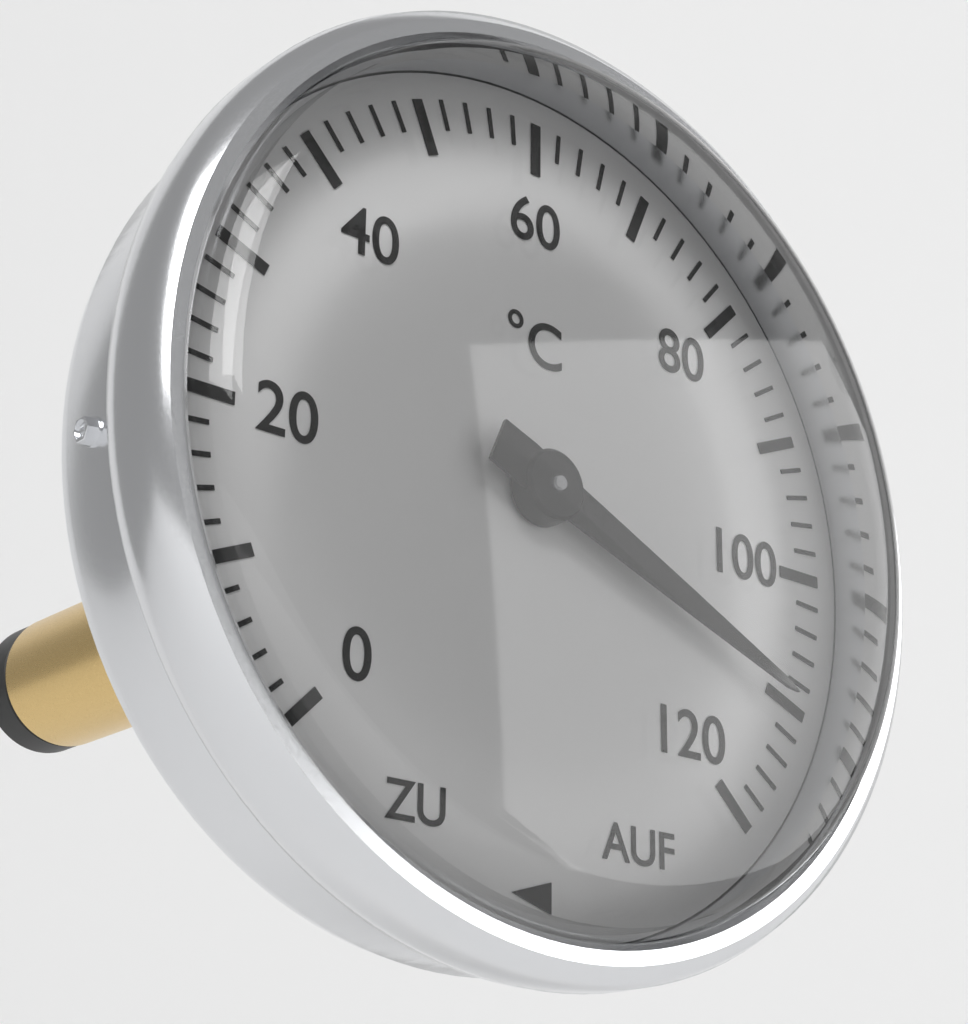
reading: 110 °C
